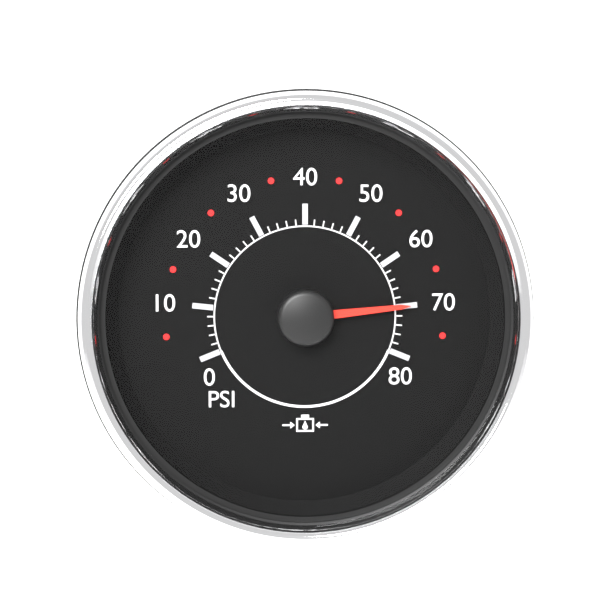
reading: 70 psi
